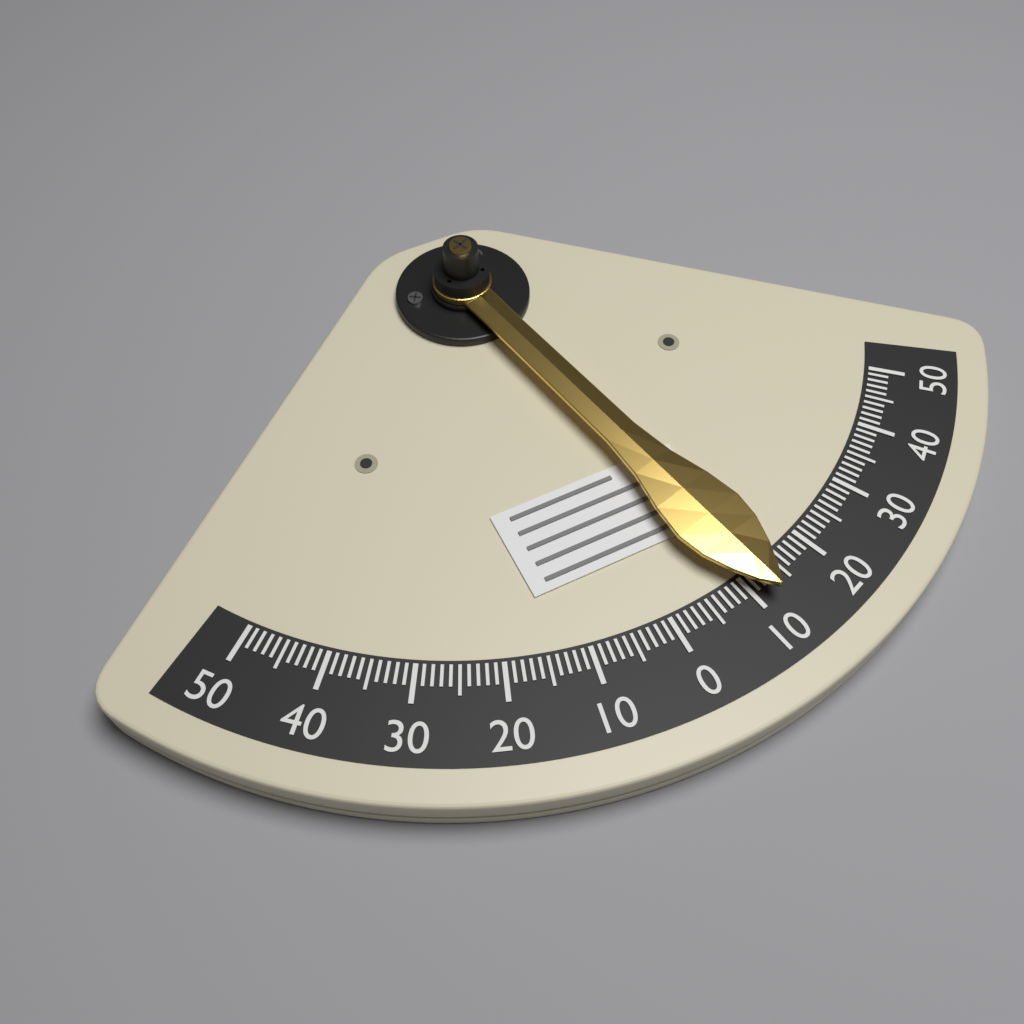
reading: -12 (no unit)
